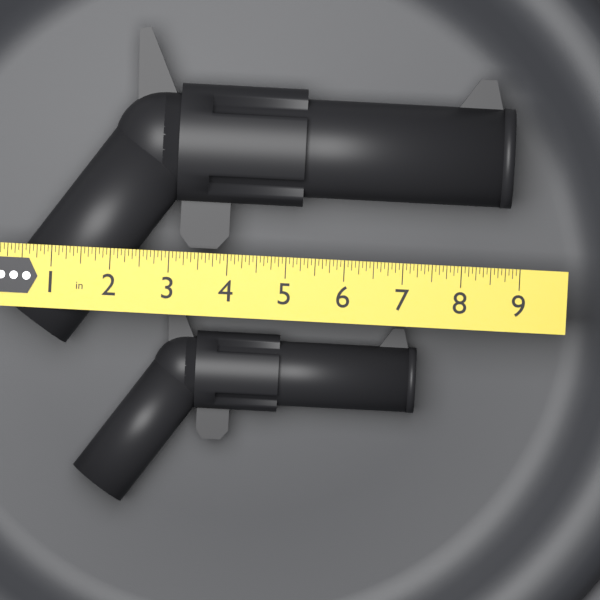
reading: 8.8125 in
